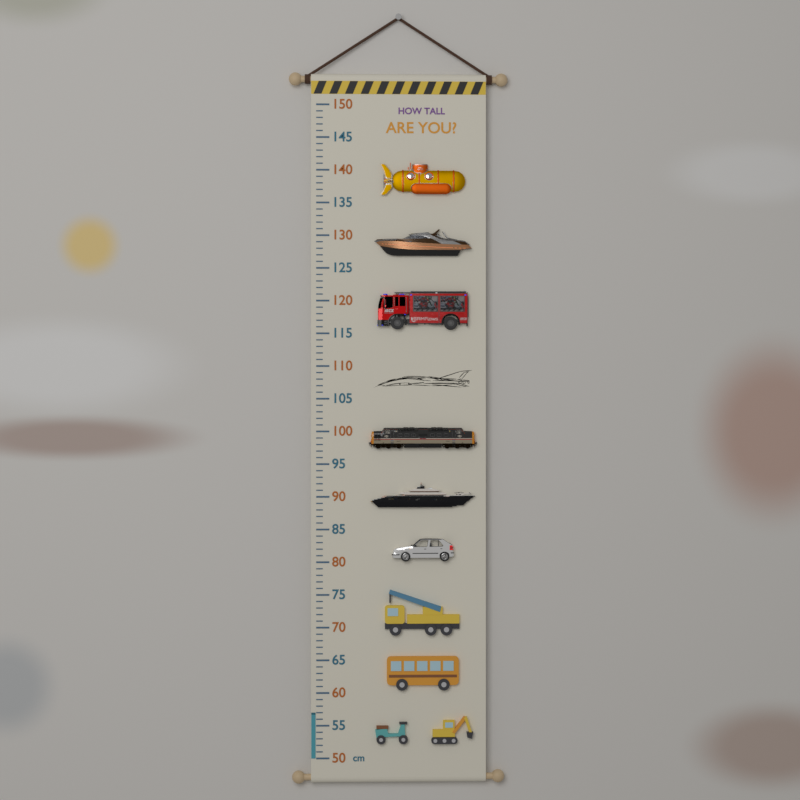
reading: 57 cm
